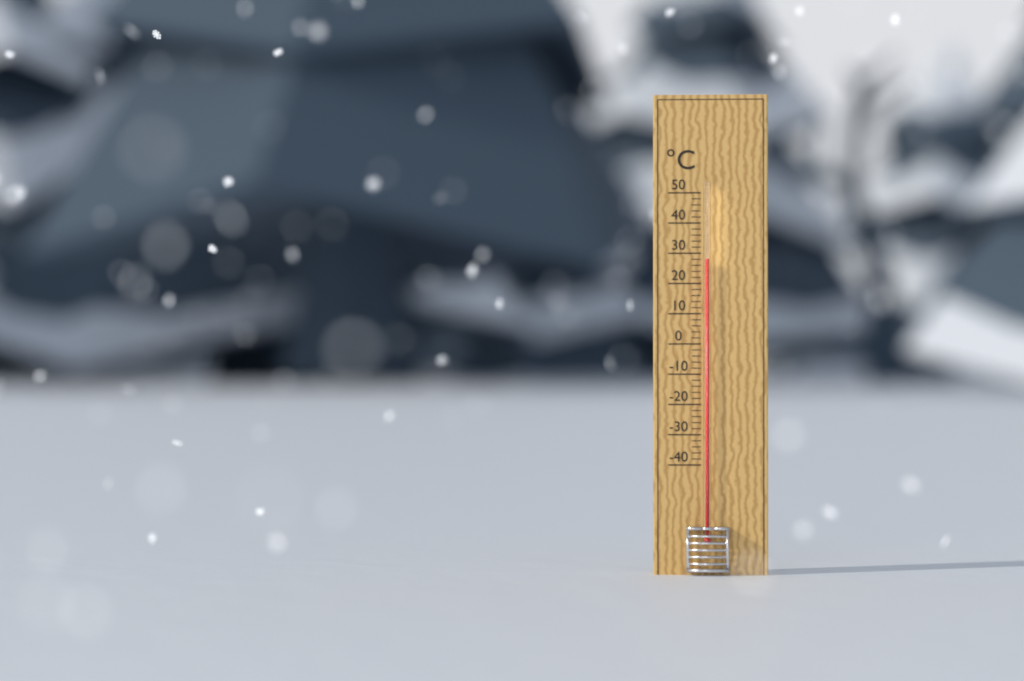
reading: 28 °C
